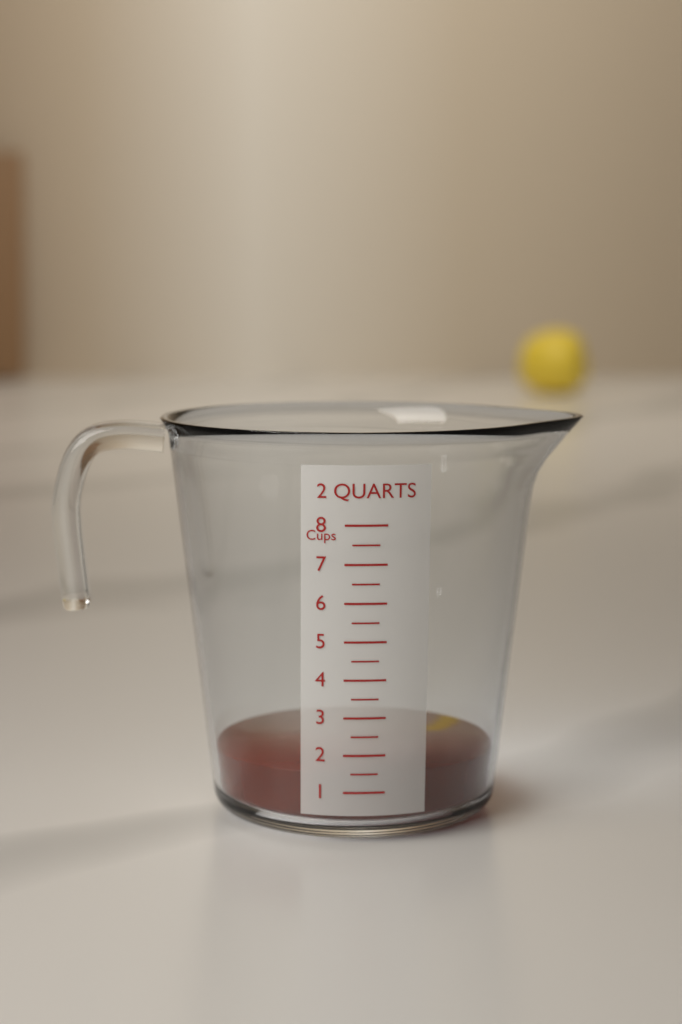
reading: 1.5 cups
